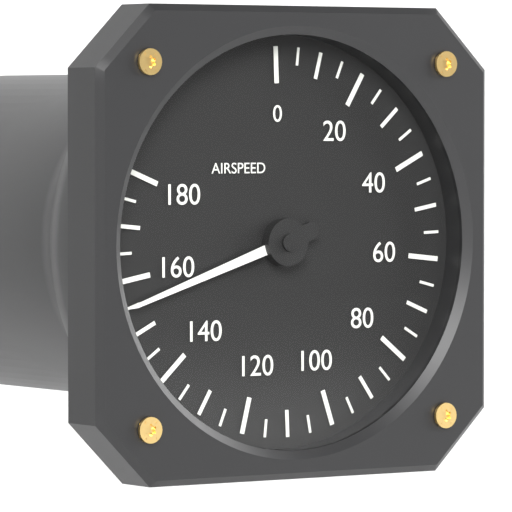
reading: 155 (no unit)
